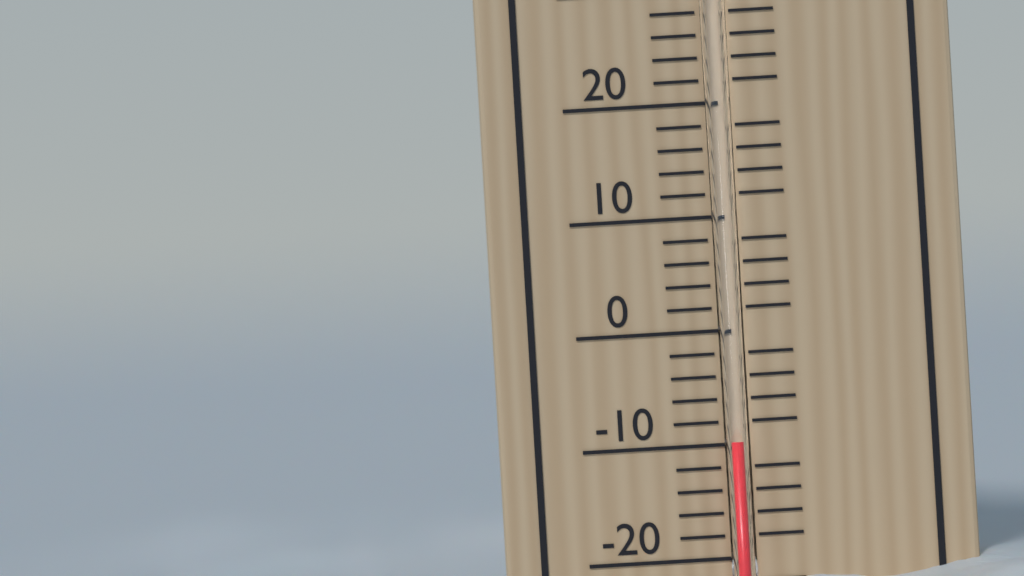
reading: -9.8 °C
